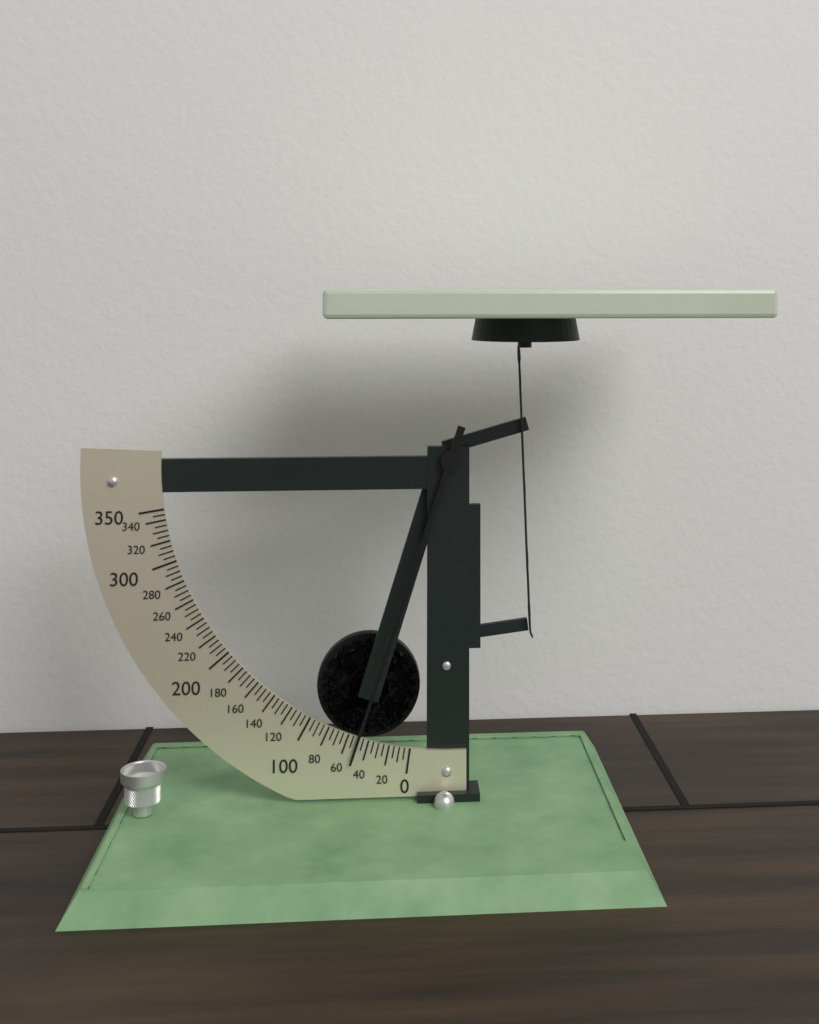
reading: 50 (no unit)
